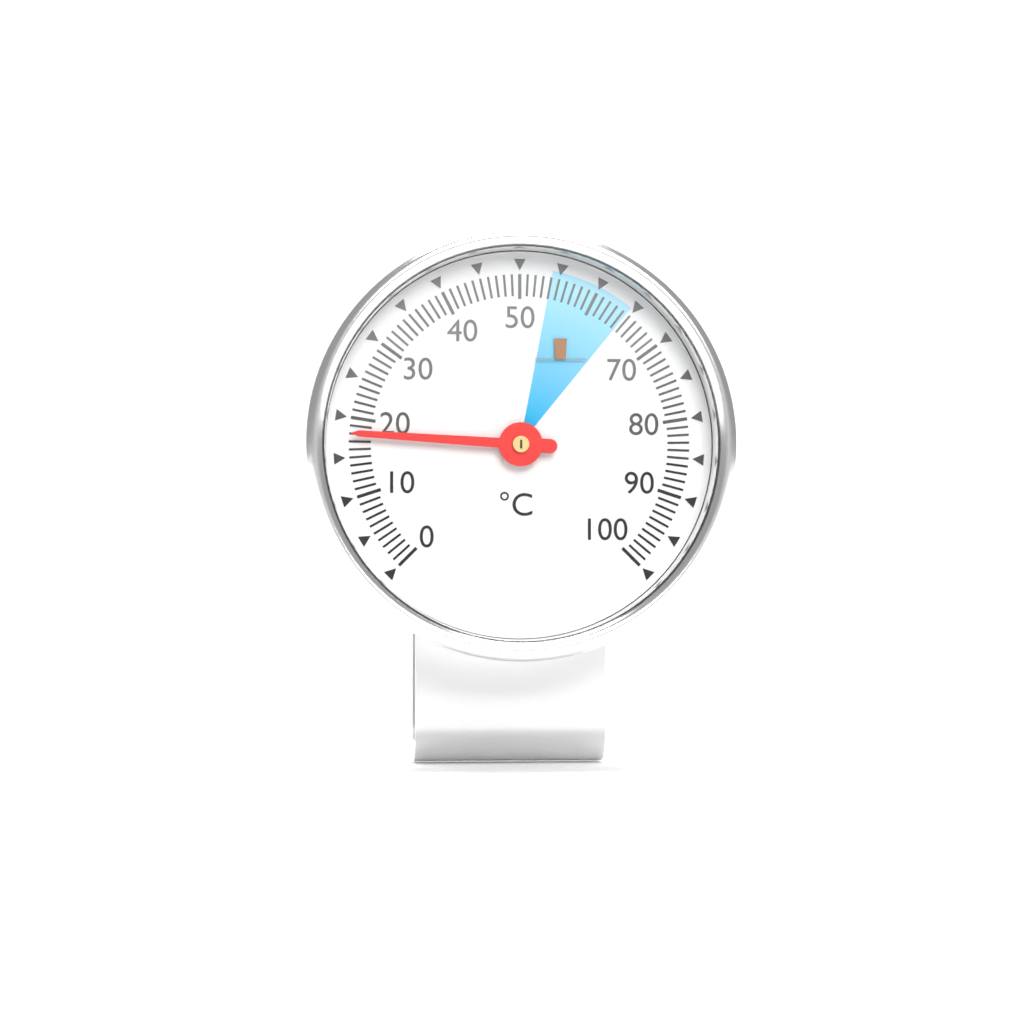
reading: 18 °C
